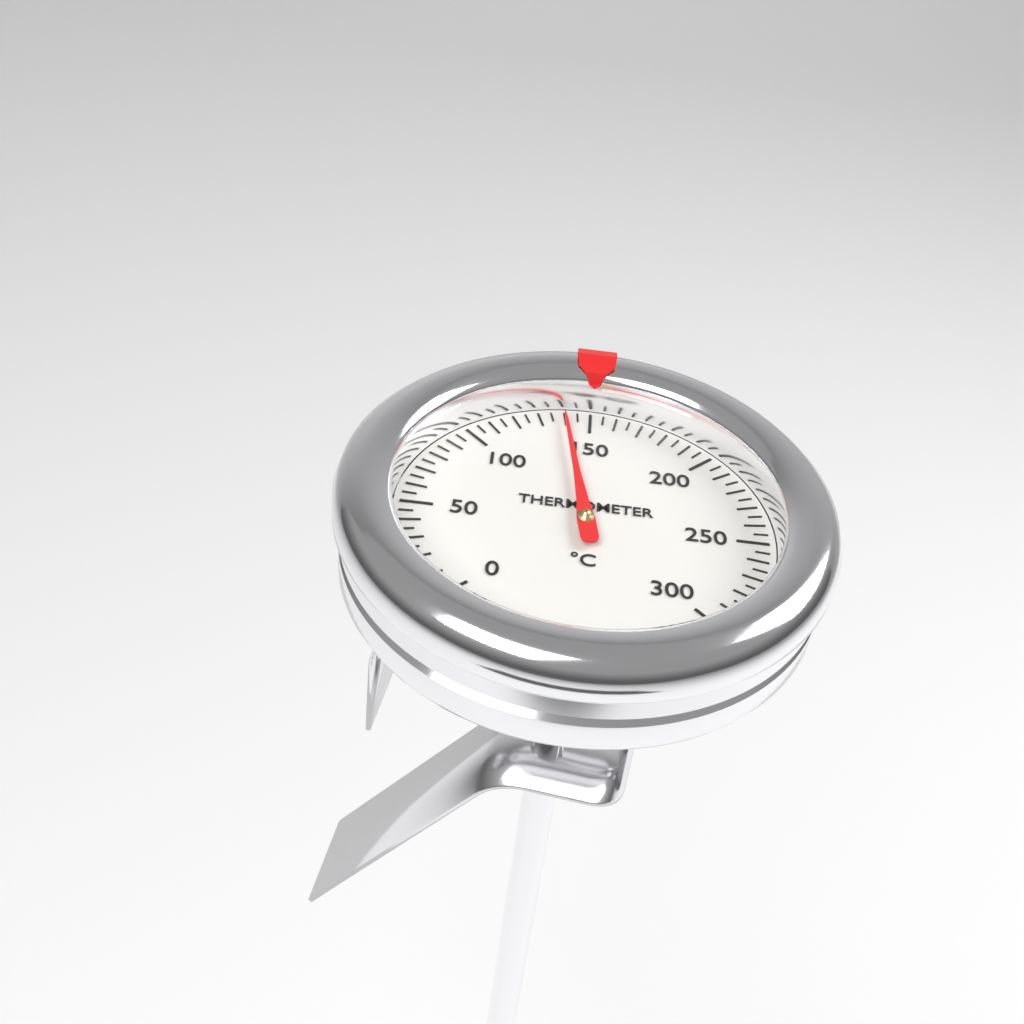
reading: 140 °C
